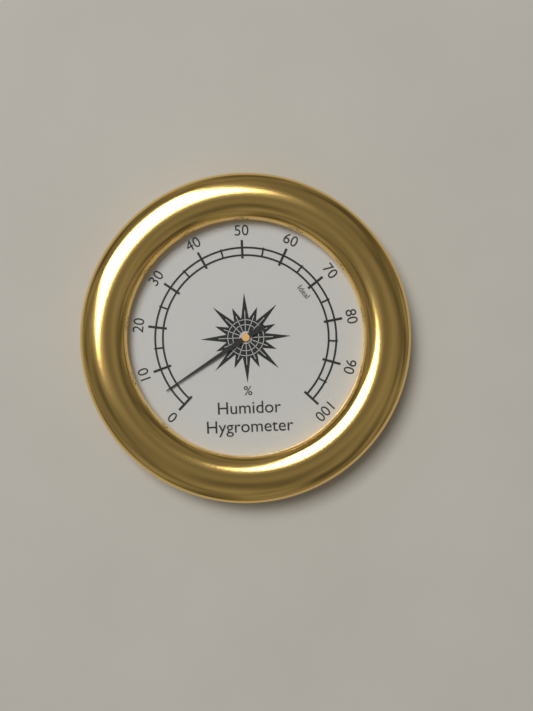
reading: 5 %
